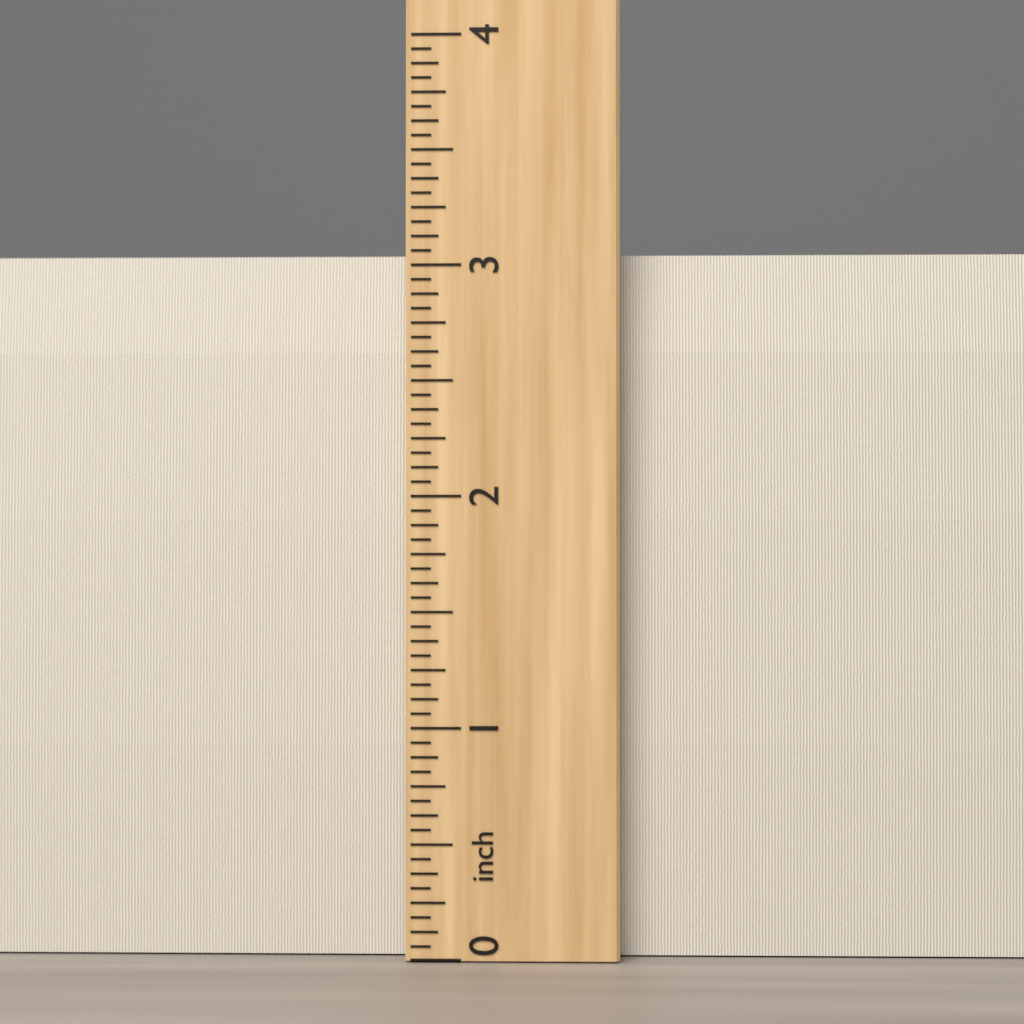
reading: 3.0625 inch
